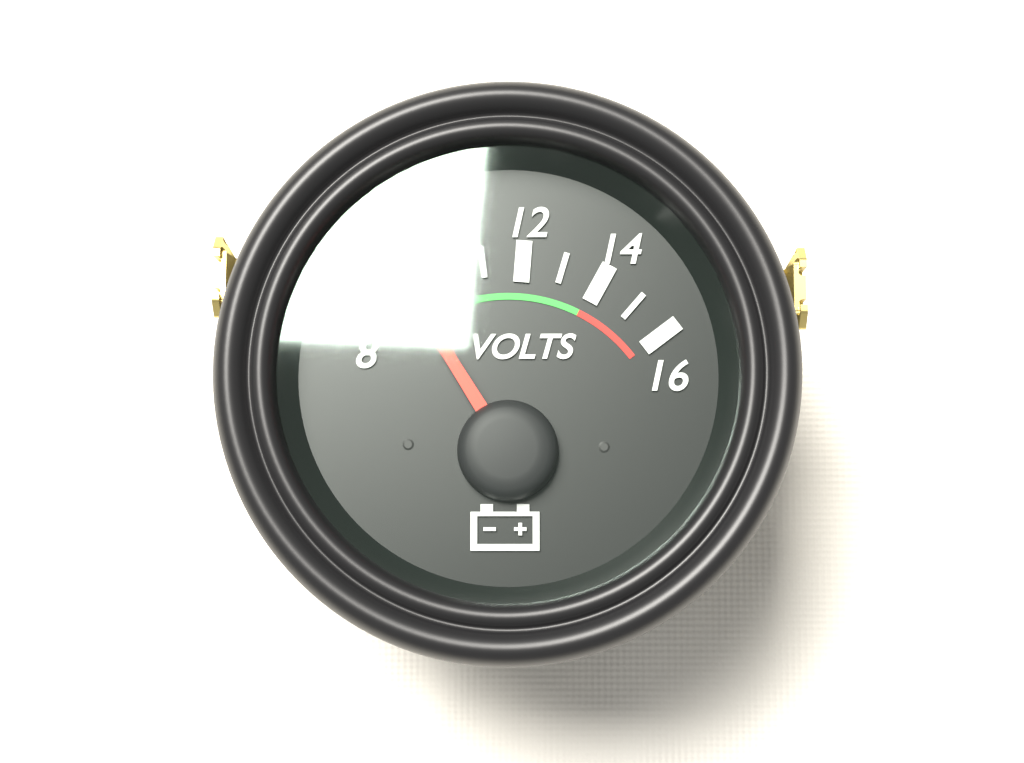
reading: 9 V
